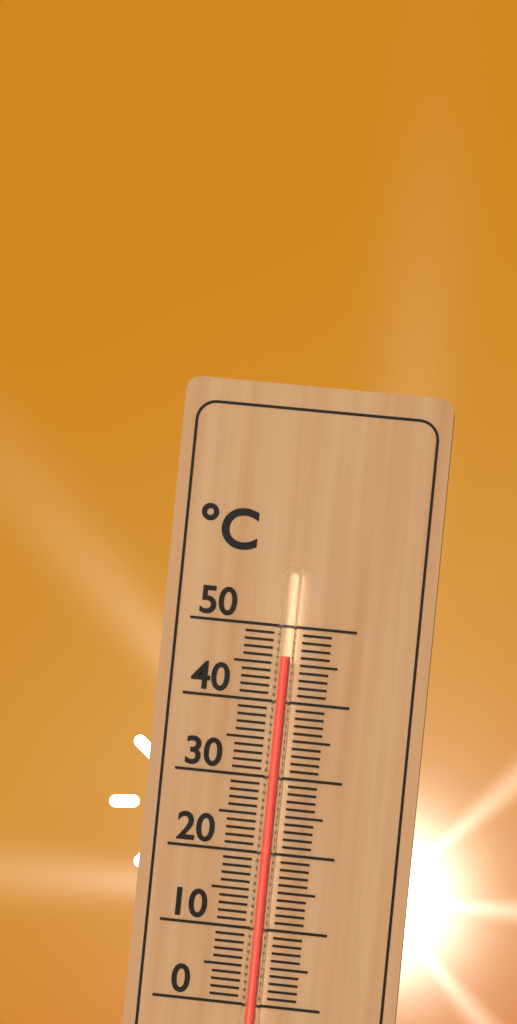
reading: 46 °C
